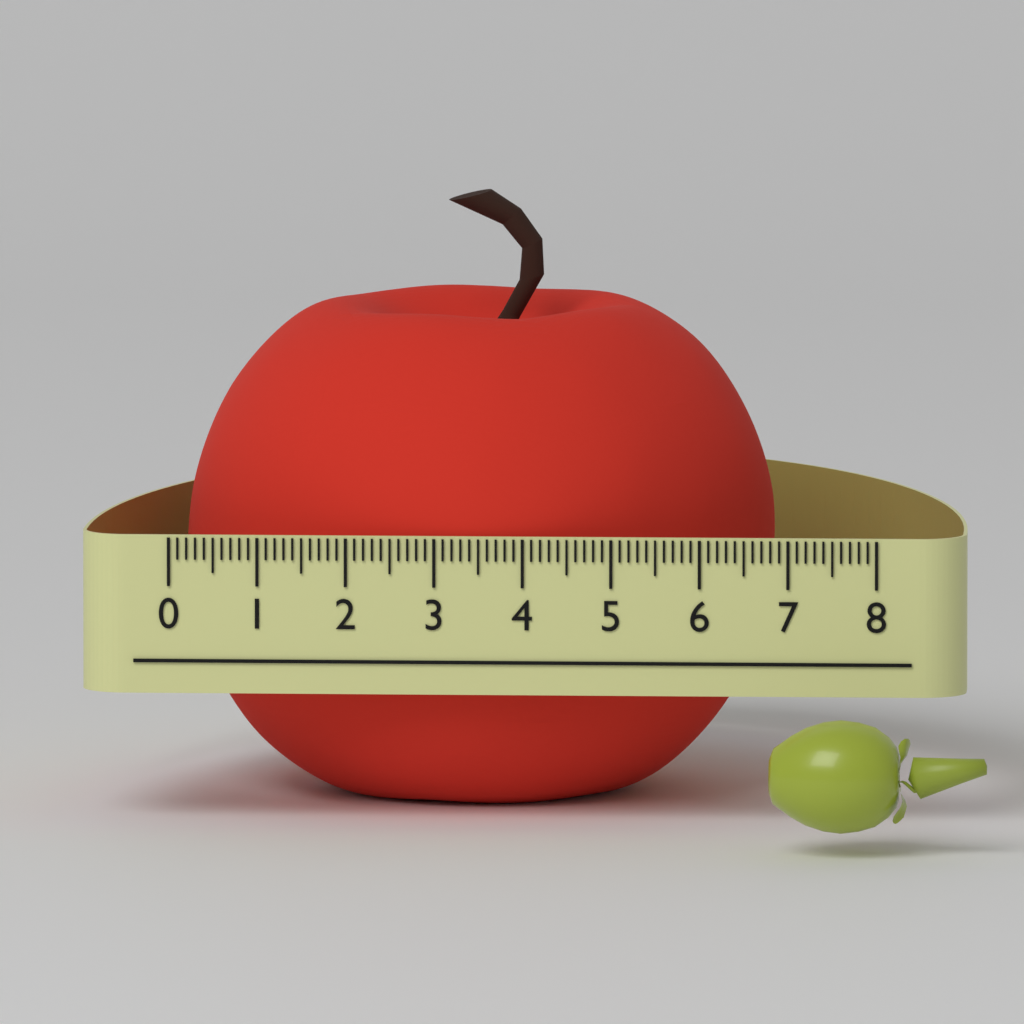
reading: 6.7 (no unit)
